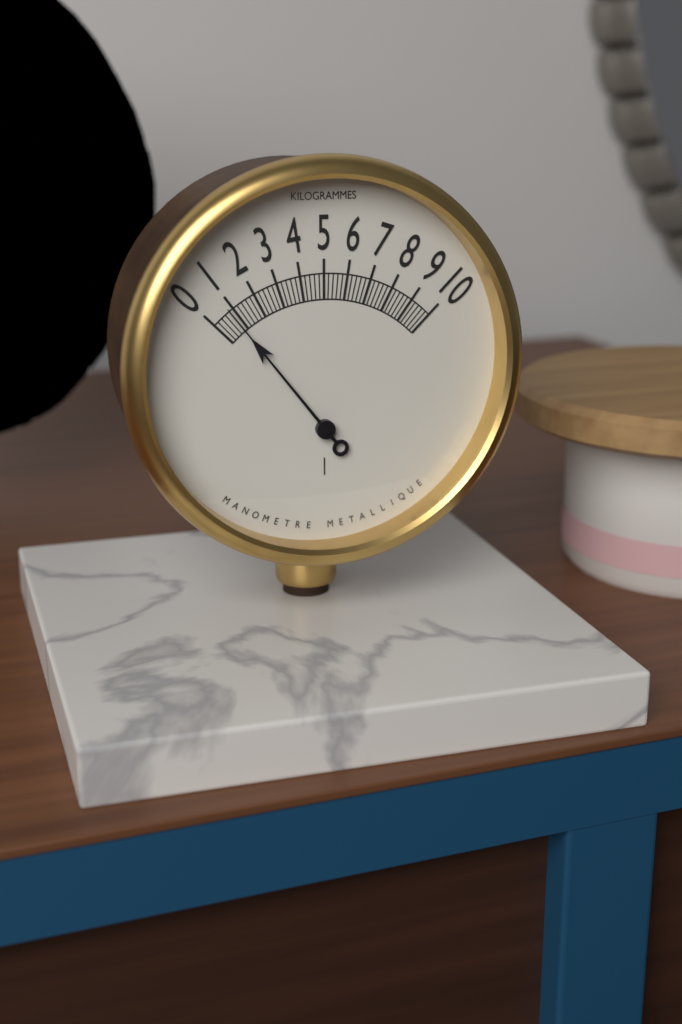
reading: 0.8 kg
